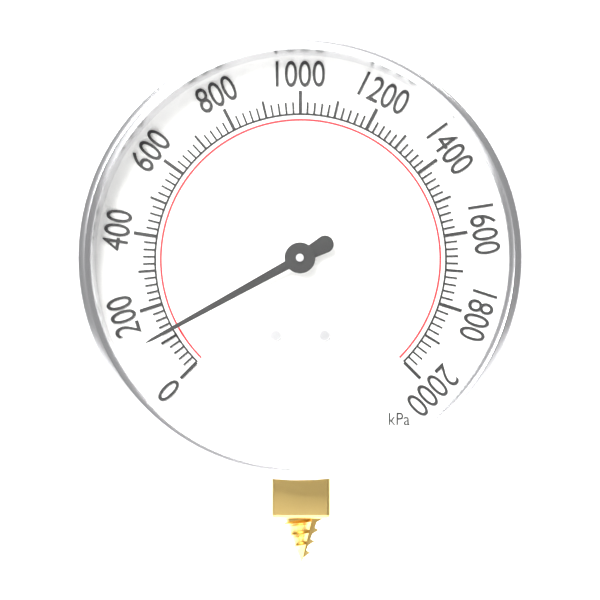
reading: 120 kPa
